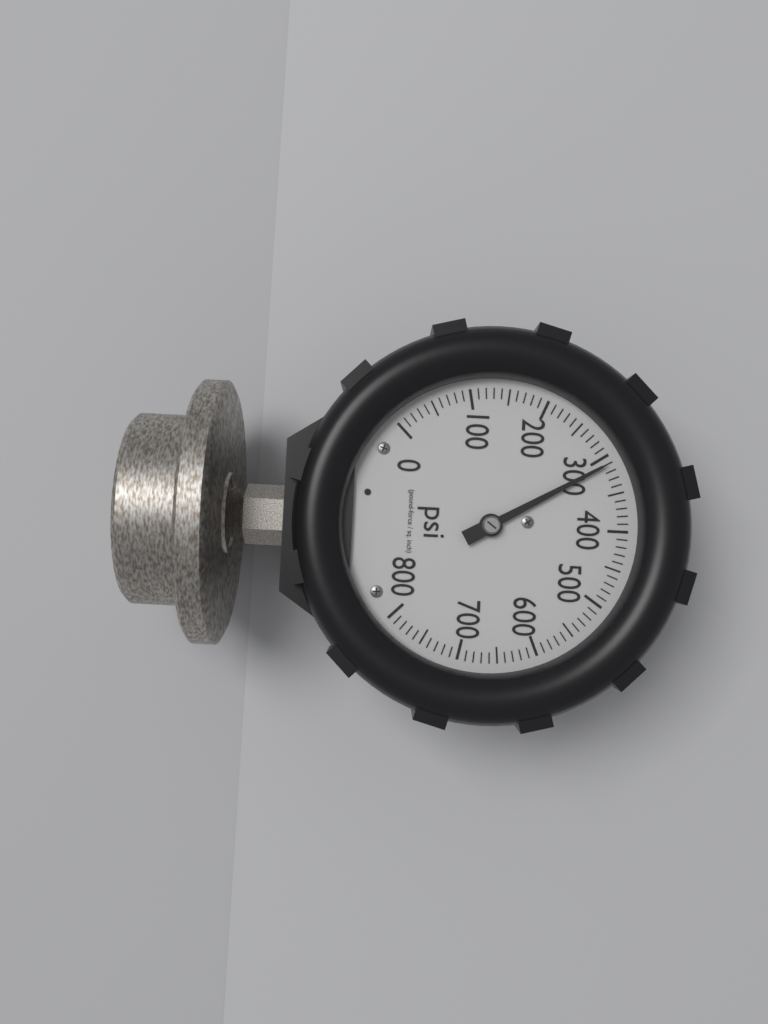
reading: 310 psi
